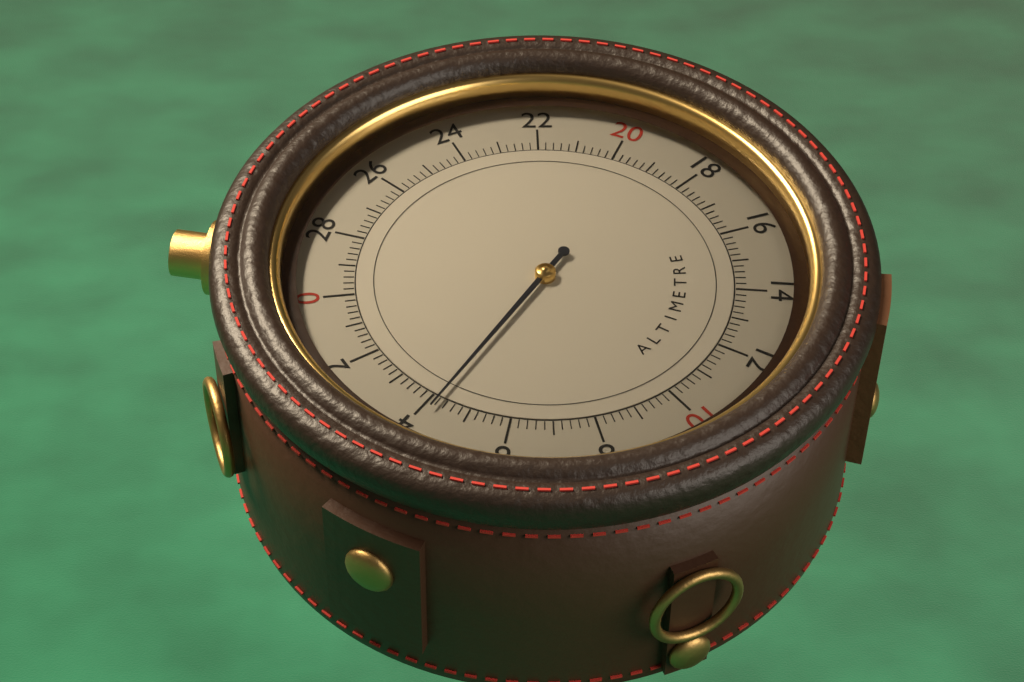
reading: 4.2 (no unit)
